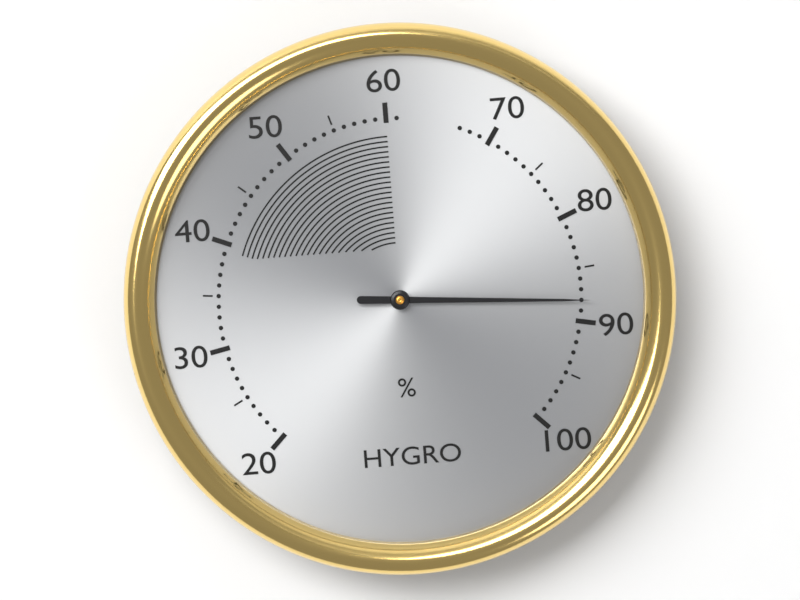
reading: 88 %
